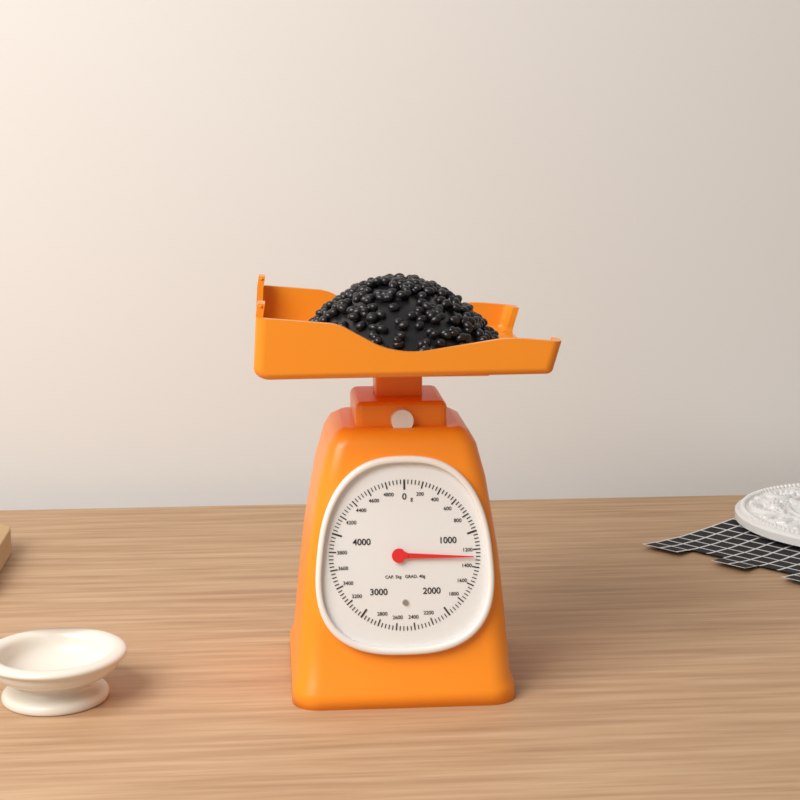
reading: 1280 g
